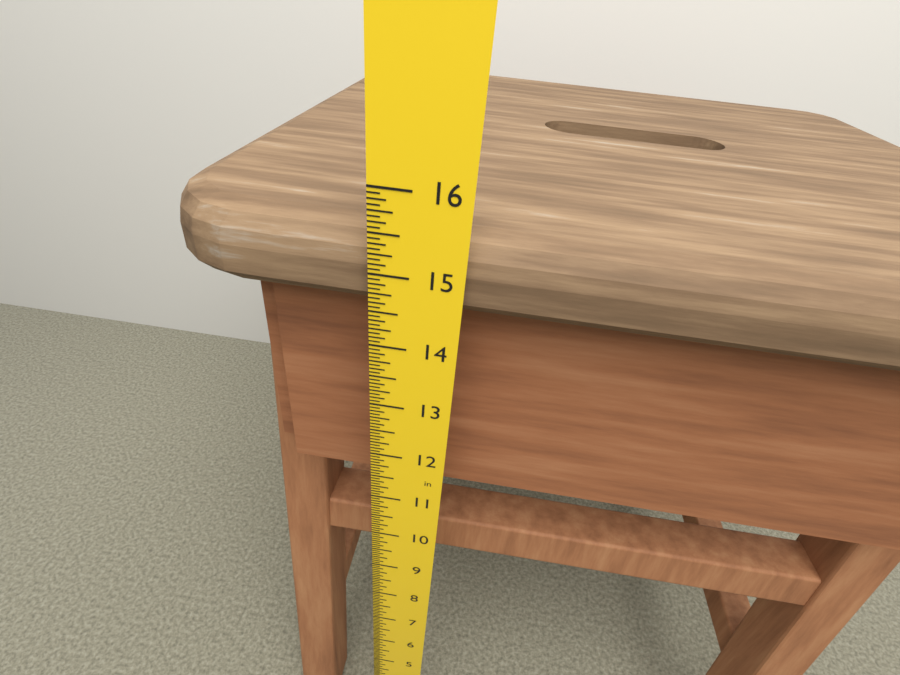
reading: 15.5000 in
